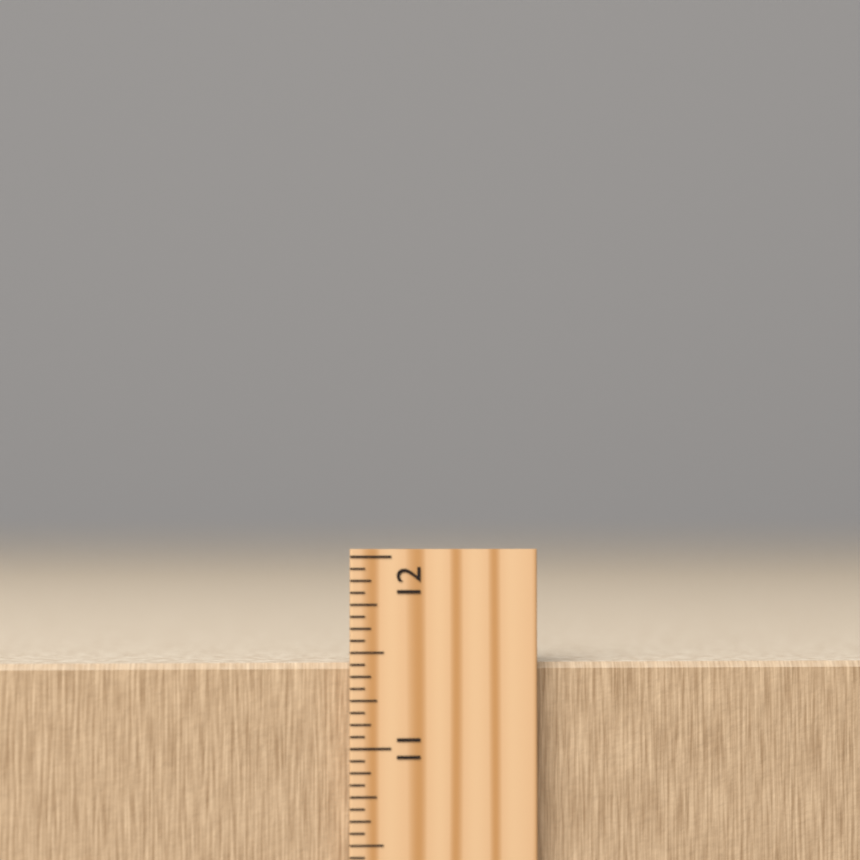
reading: 11.4375 inch
